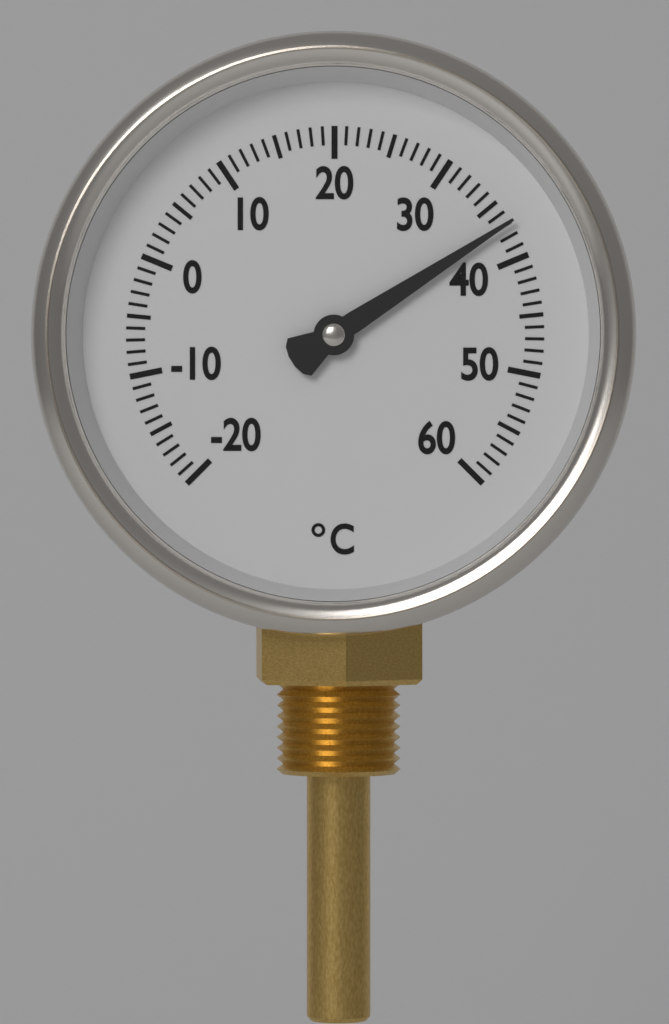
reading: 37 °C
